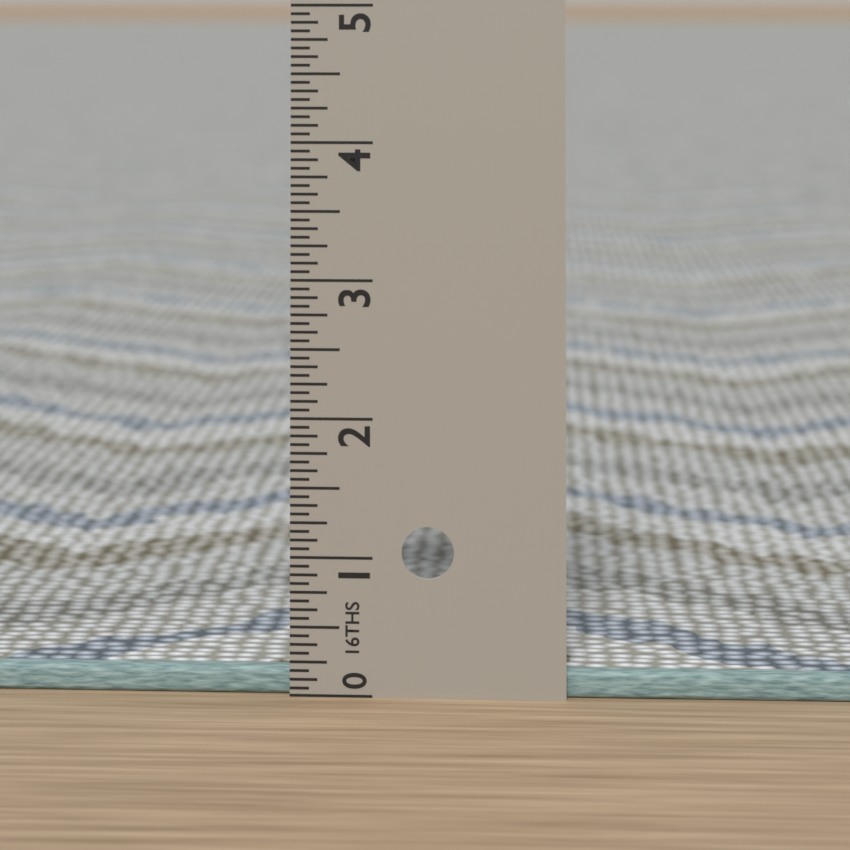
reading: 0.1875 in
